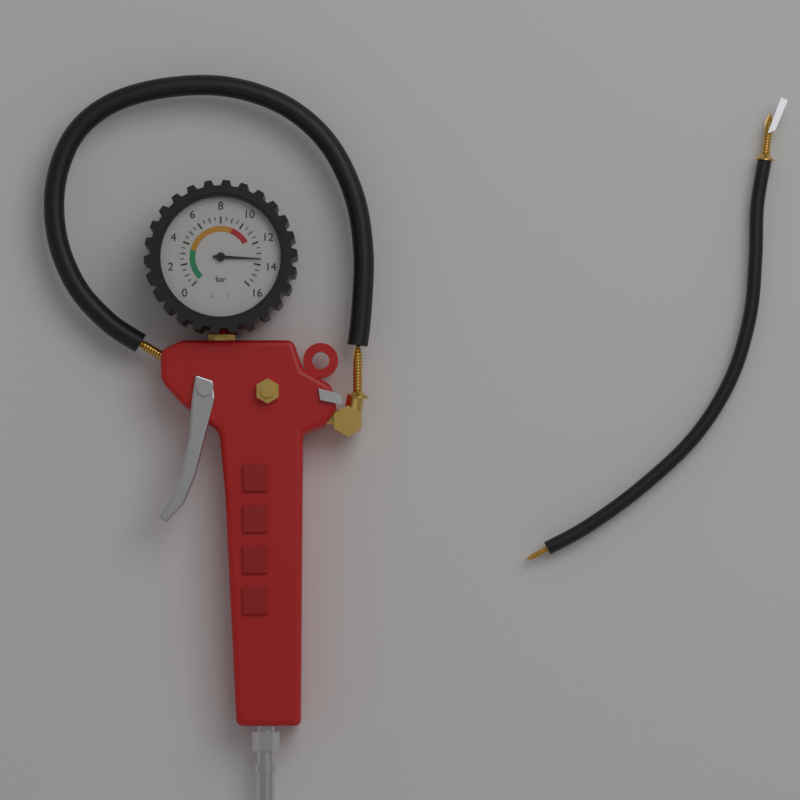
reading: 13.5 bar
